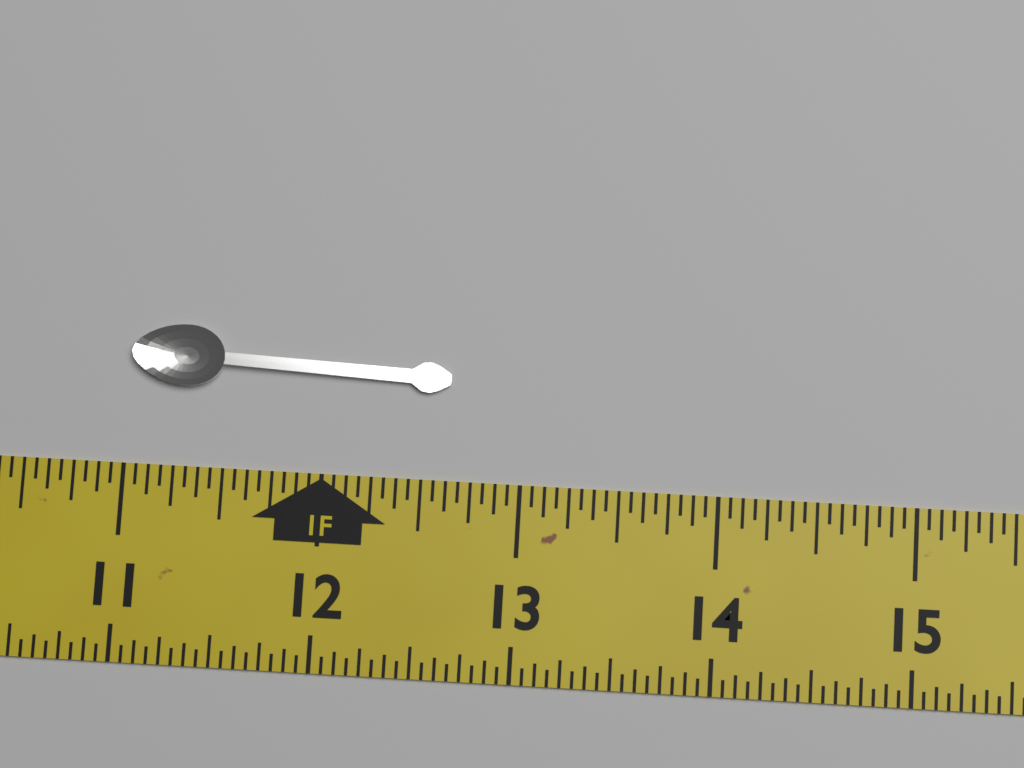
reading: 12.6250 in
